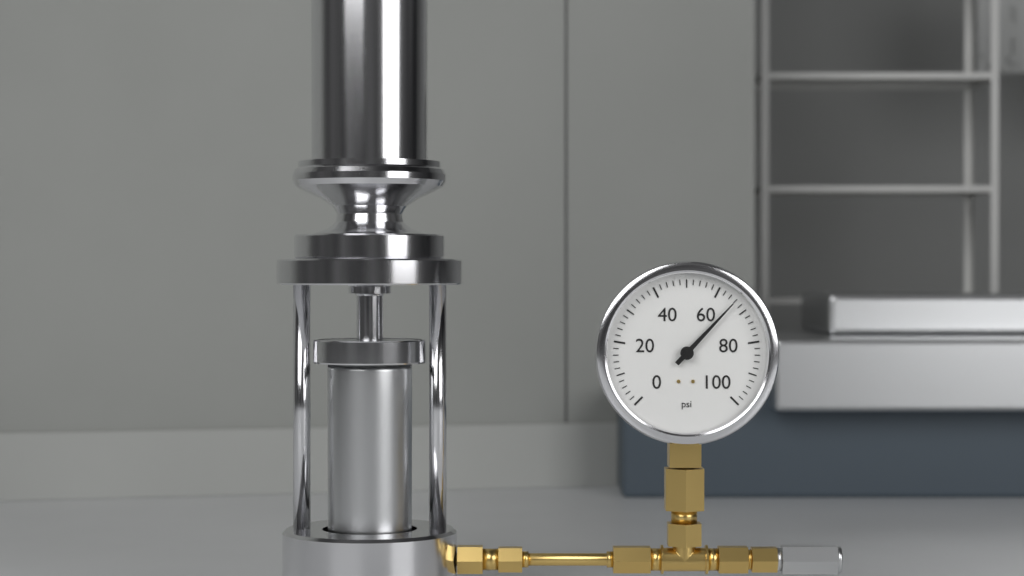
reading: 66 psi
